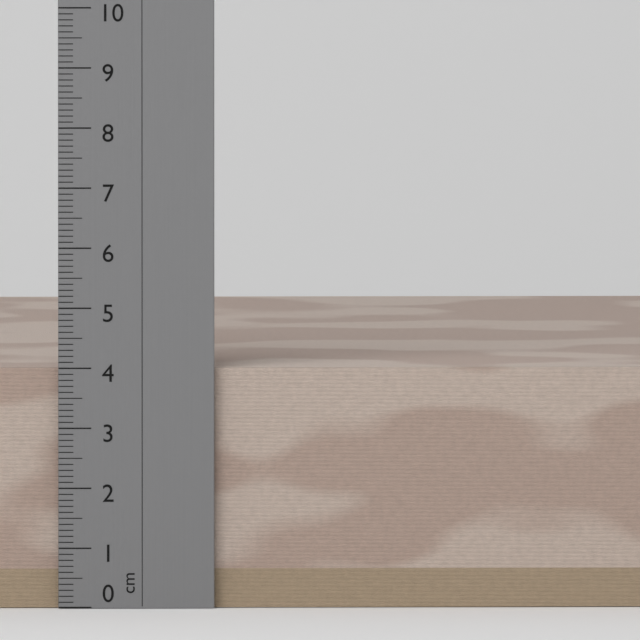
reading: 4.0 cm
